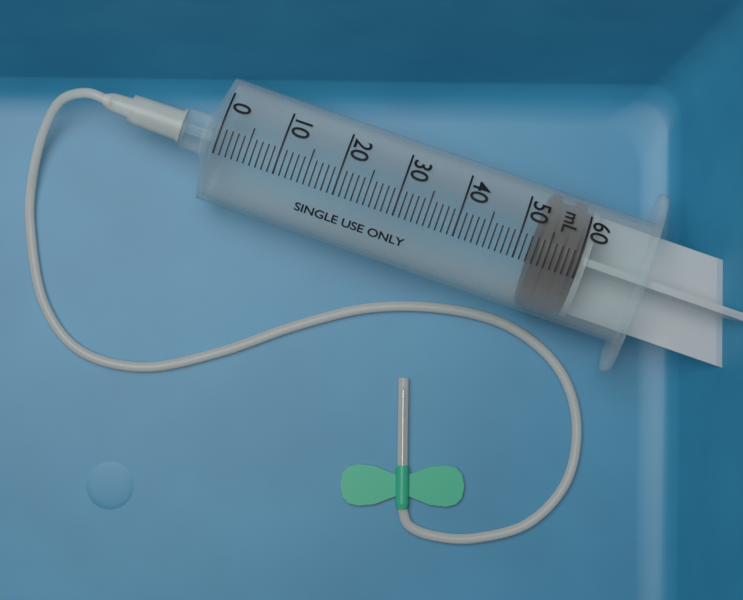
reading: 53 mL
